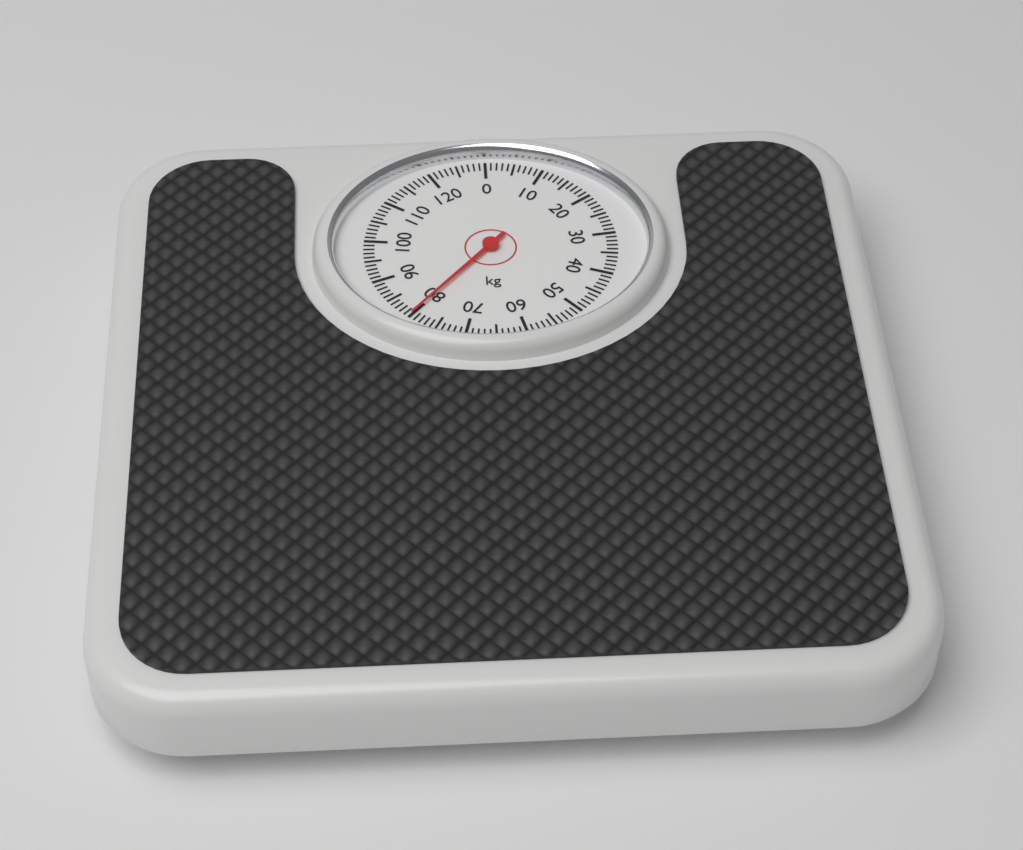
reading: 80 kg
